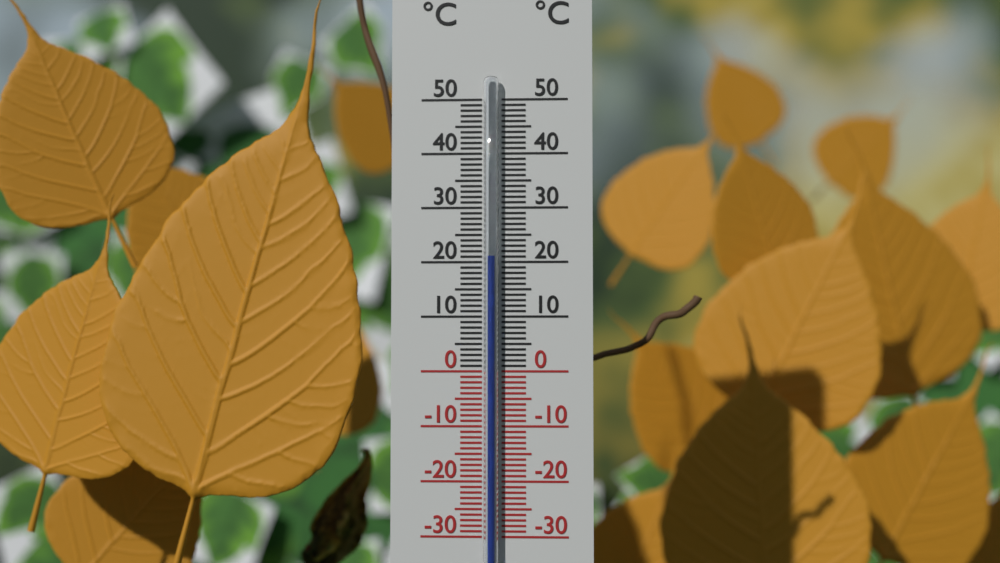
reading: 21 °C
